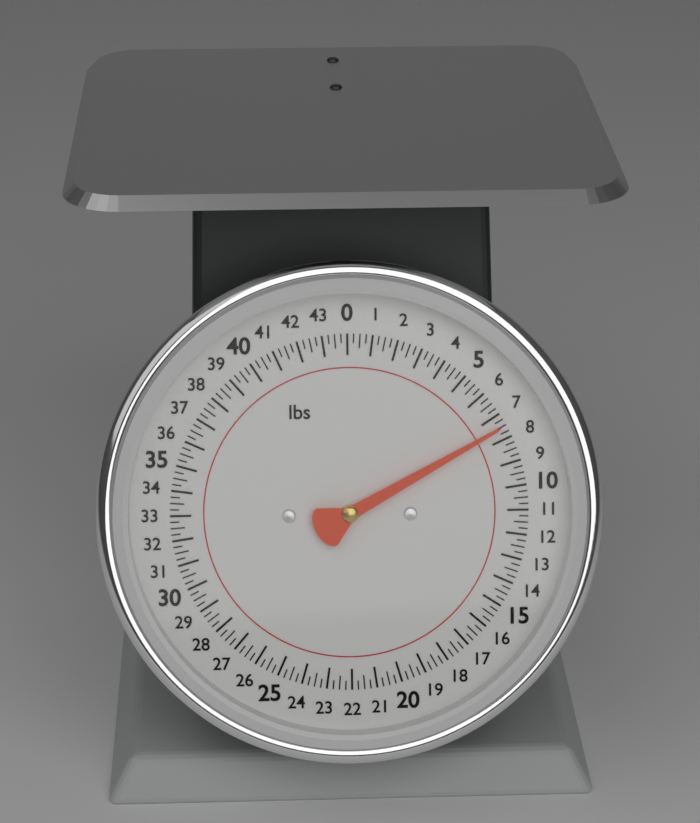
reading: 7.50 lbs
